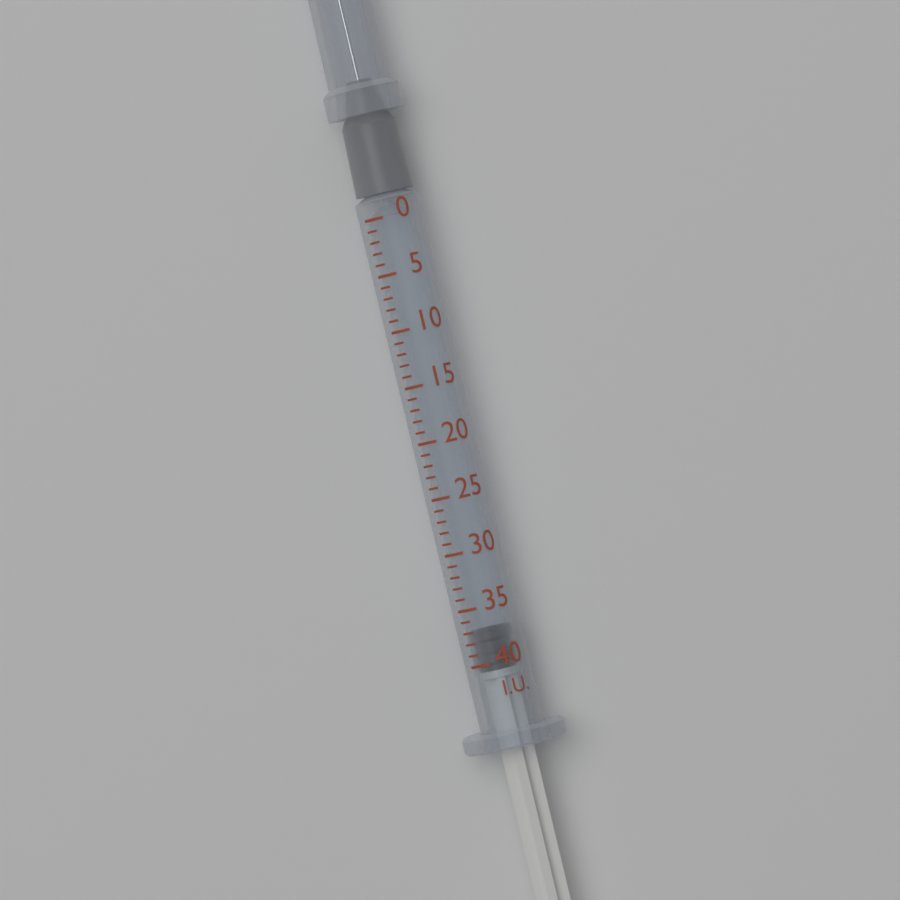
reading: 37 I.U.
